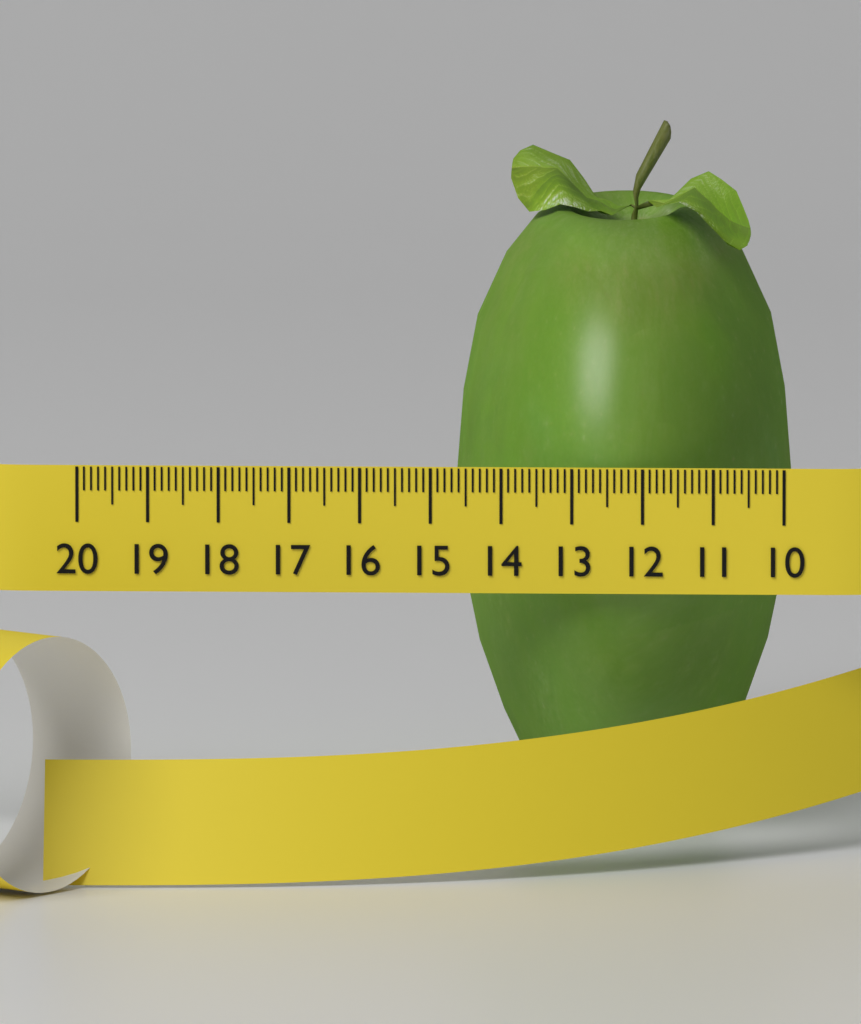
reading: 14.8 (no unit)
